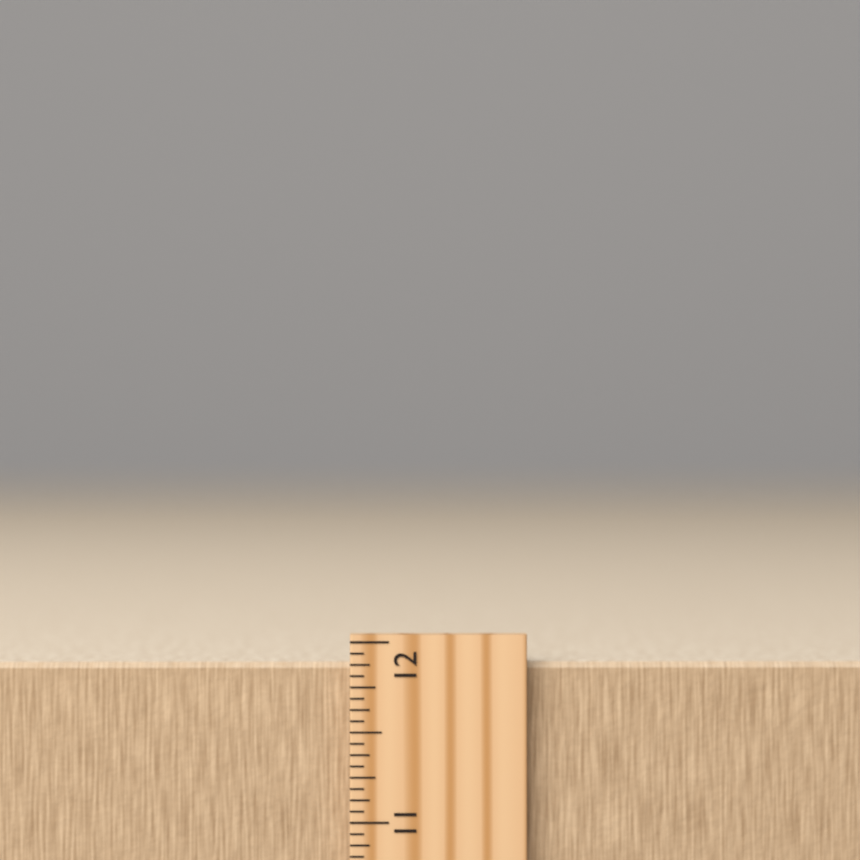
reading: 11.8750 inch
